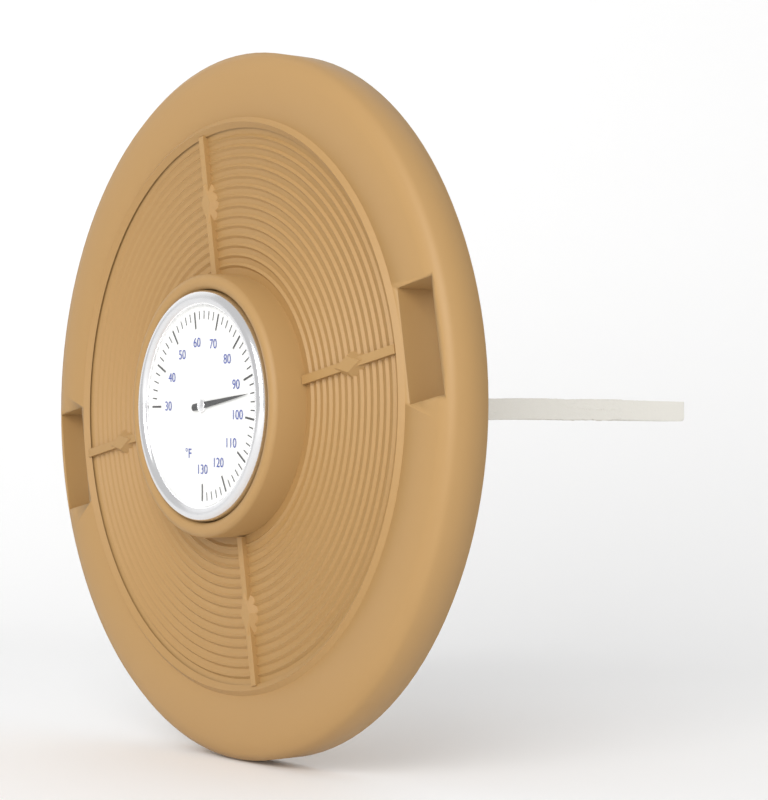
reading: 94 °F
